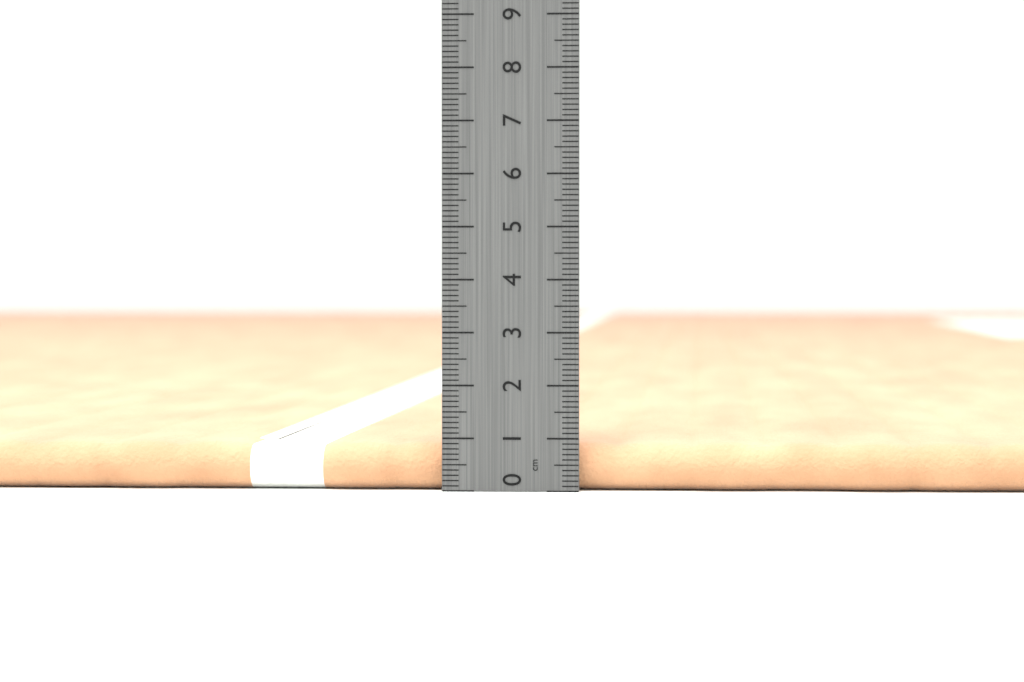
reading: 0.9 cm
